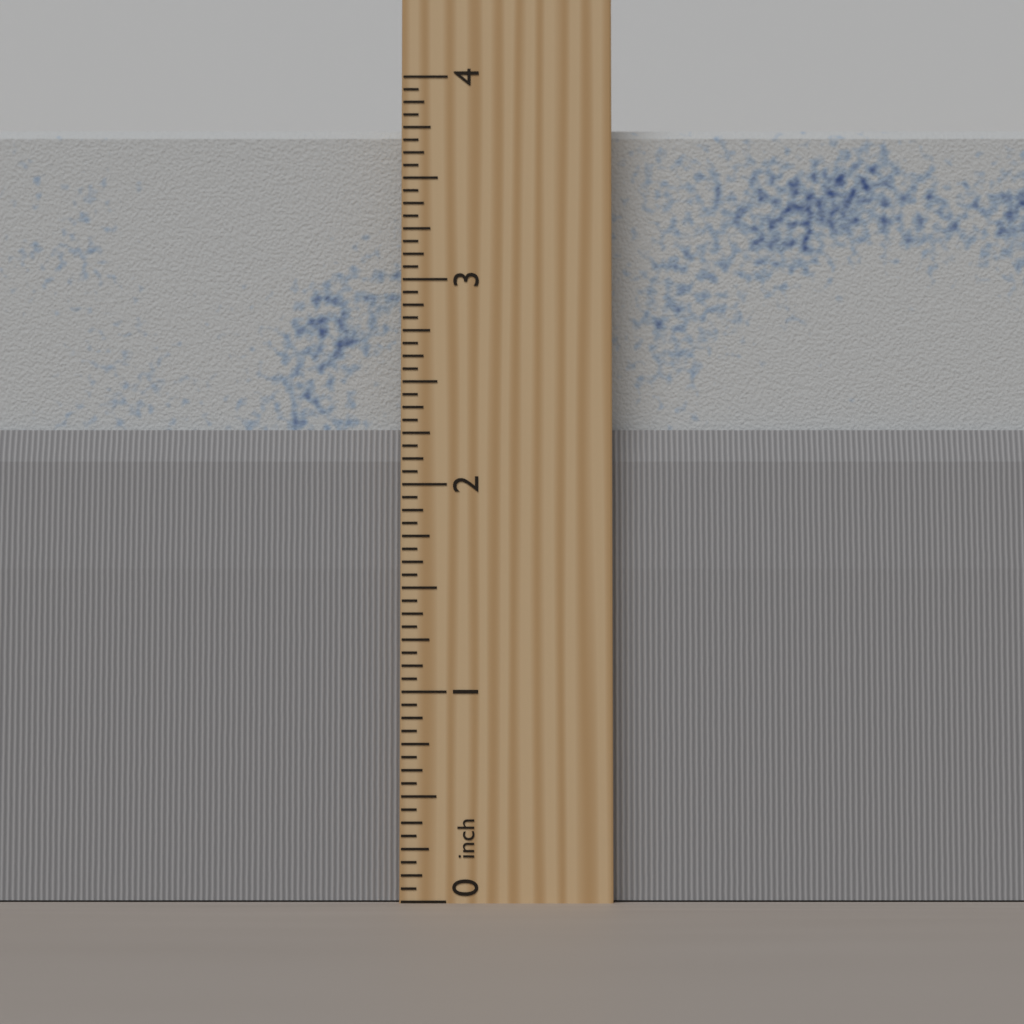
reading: 3.8125 inch
